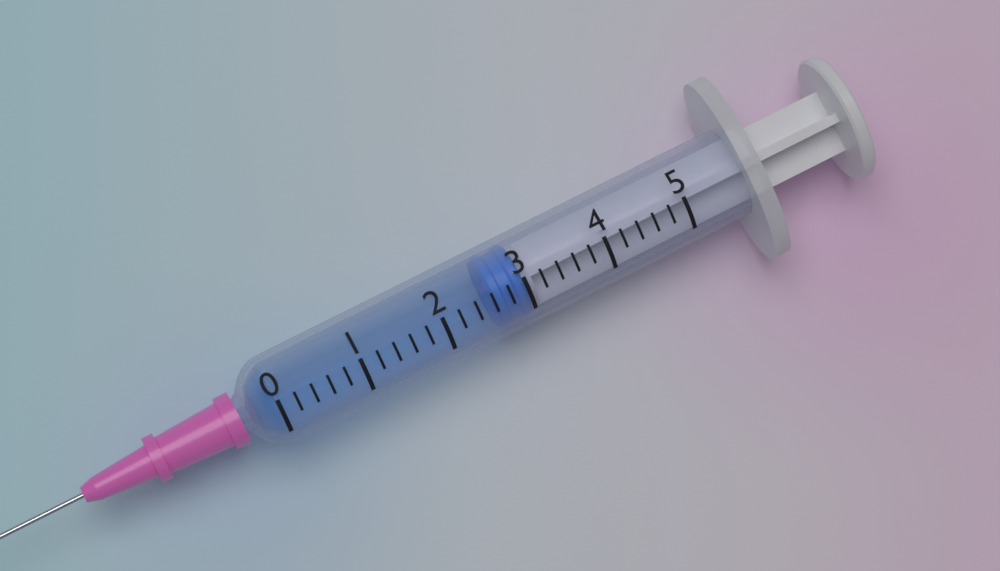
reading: 2.6 (no unit)
